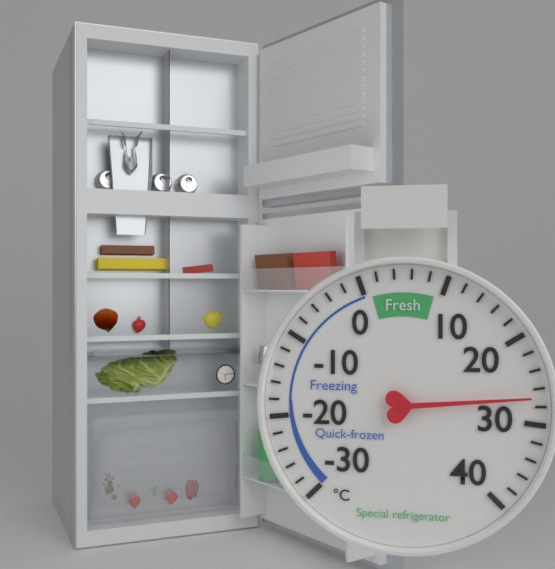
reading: 27 °C
